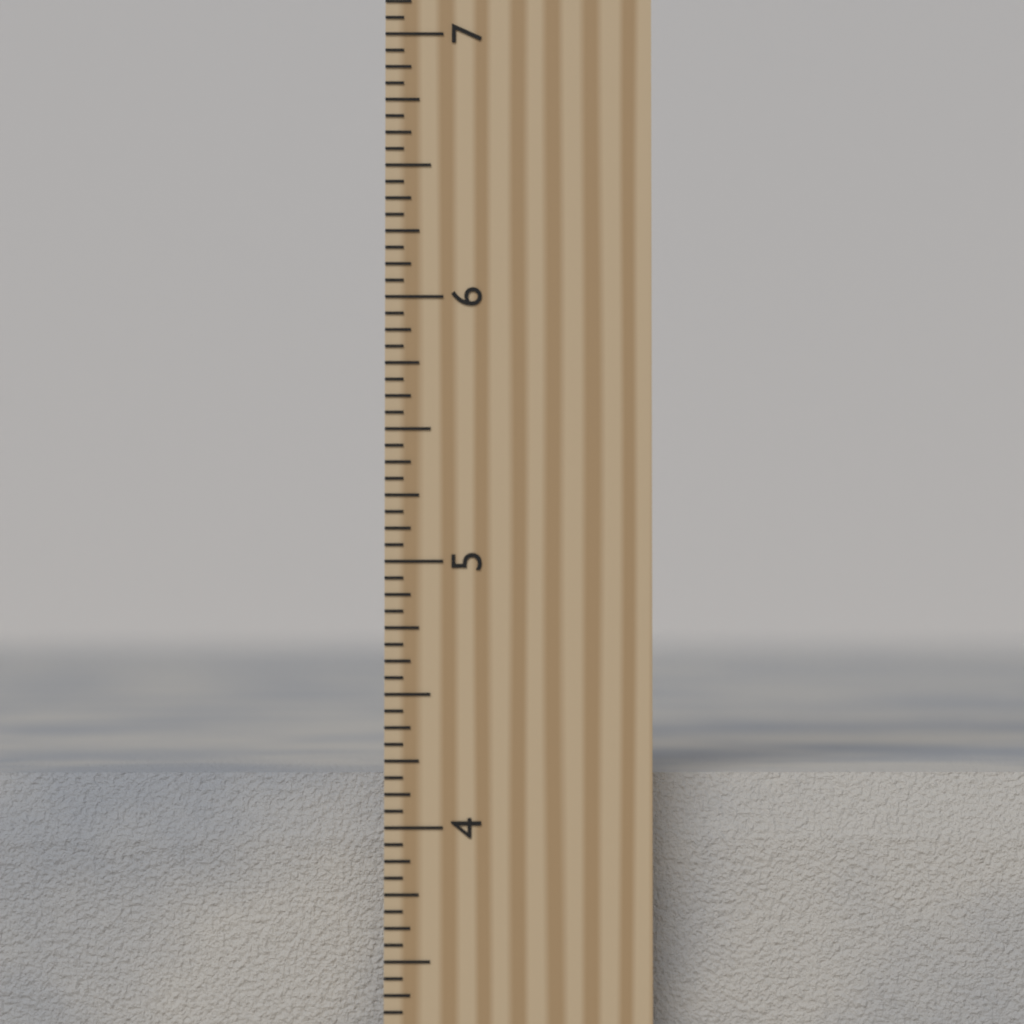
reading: 4.1875 inch
